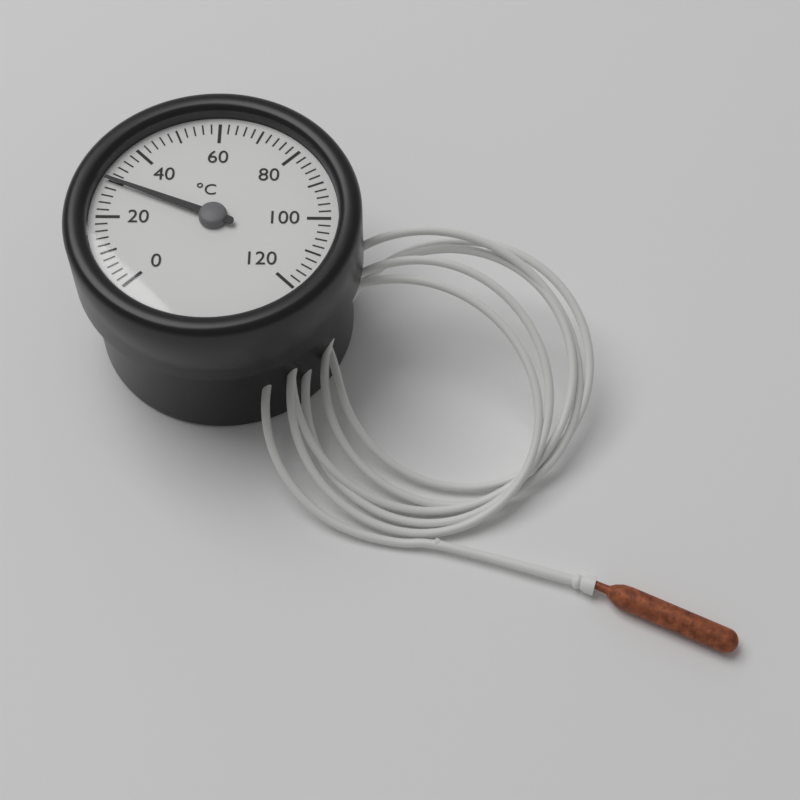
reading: 30 °C
